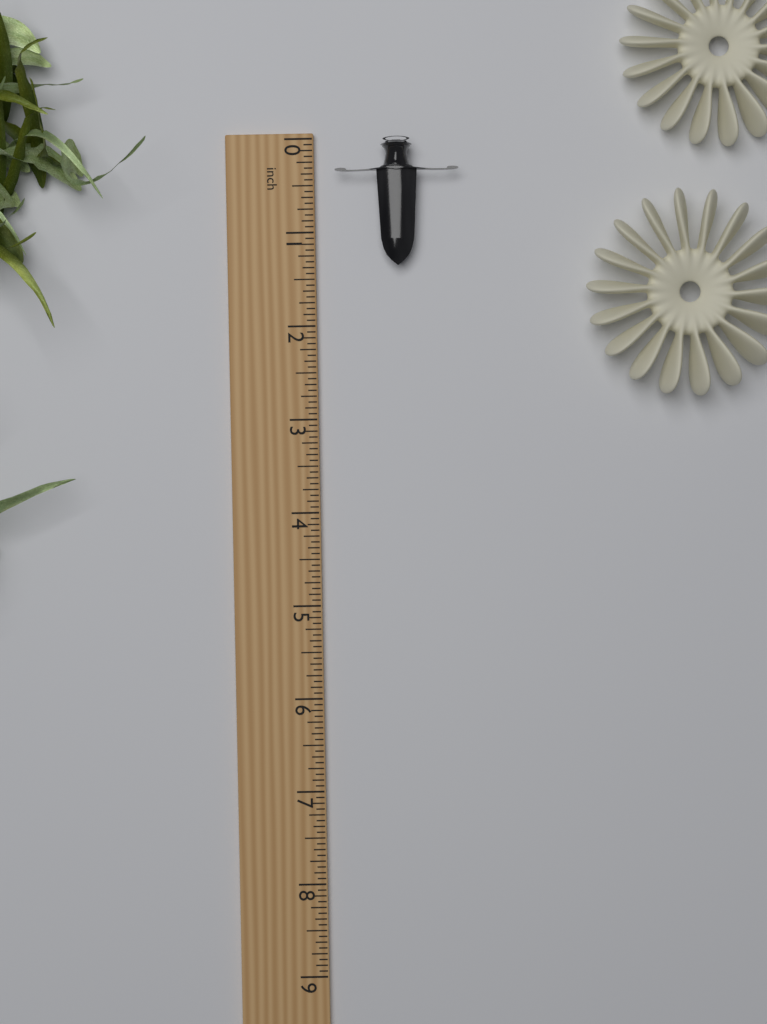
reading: 1.3750 inch
